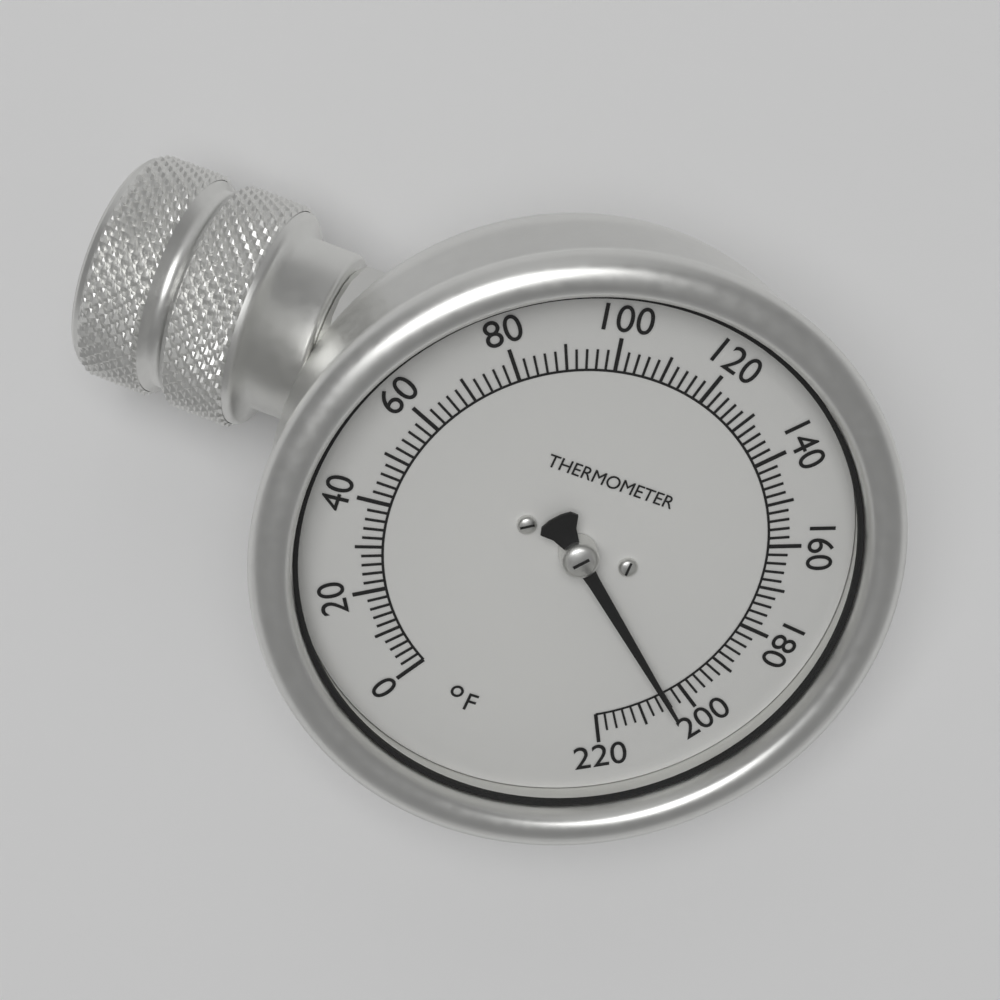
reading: 204 °F
